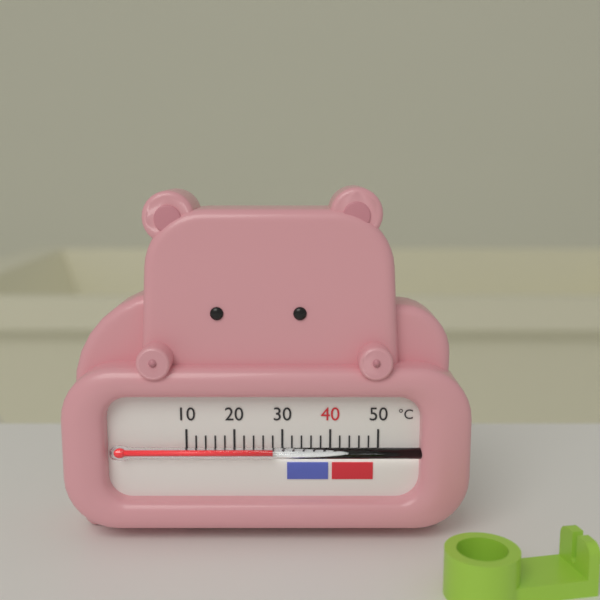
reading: 28 °C
